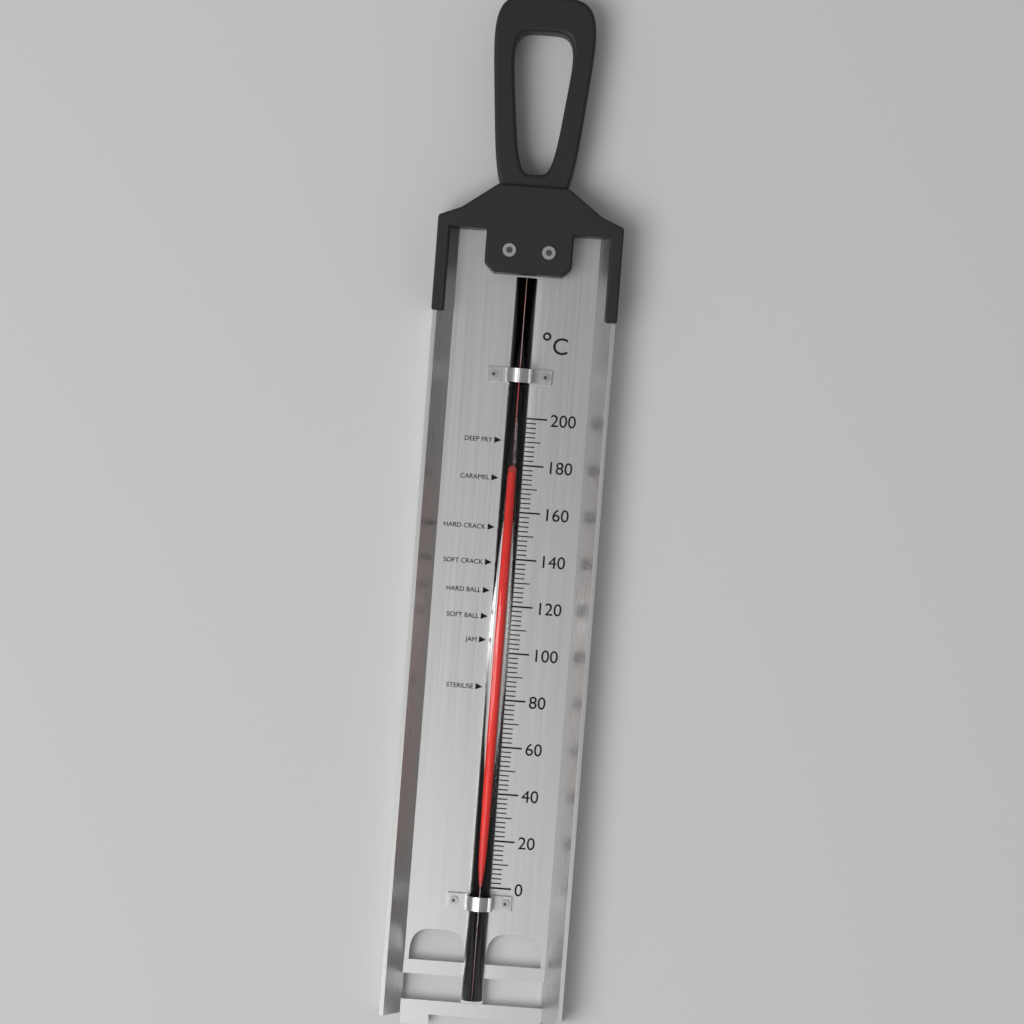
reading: 176 °C
